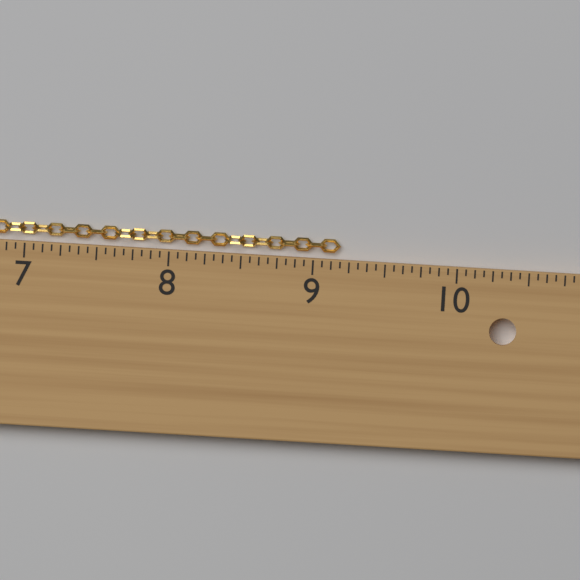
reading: 9.1875 in
